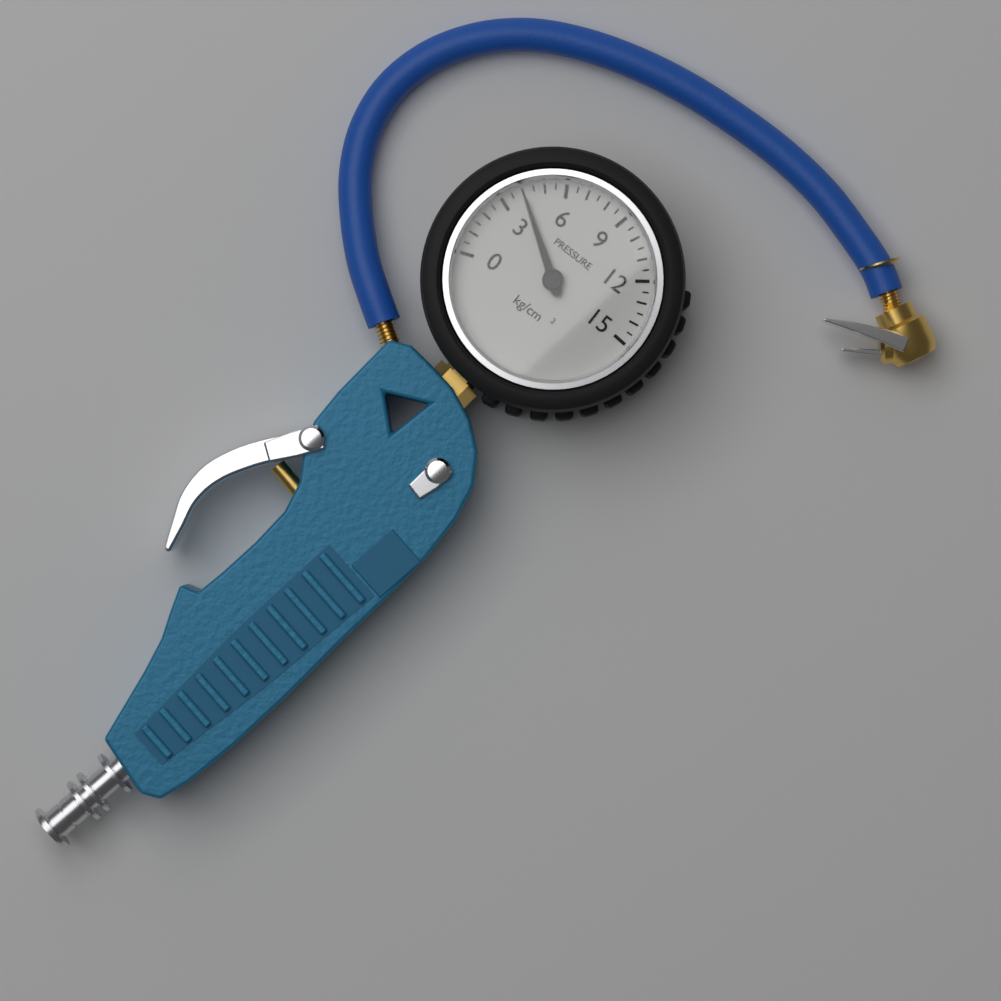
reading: 4.0 kg/cm²
